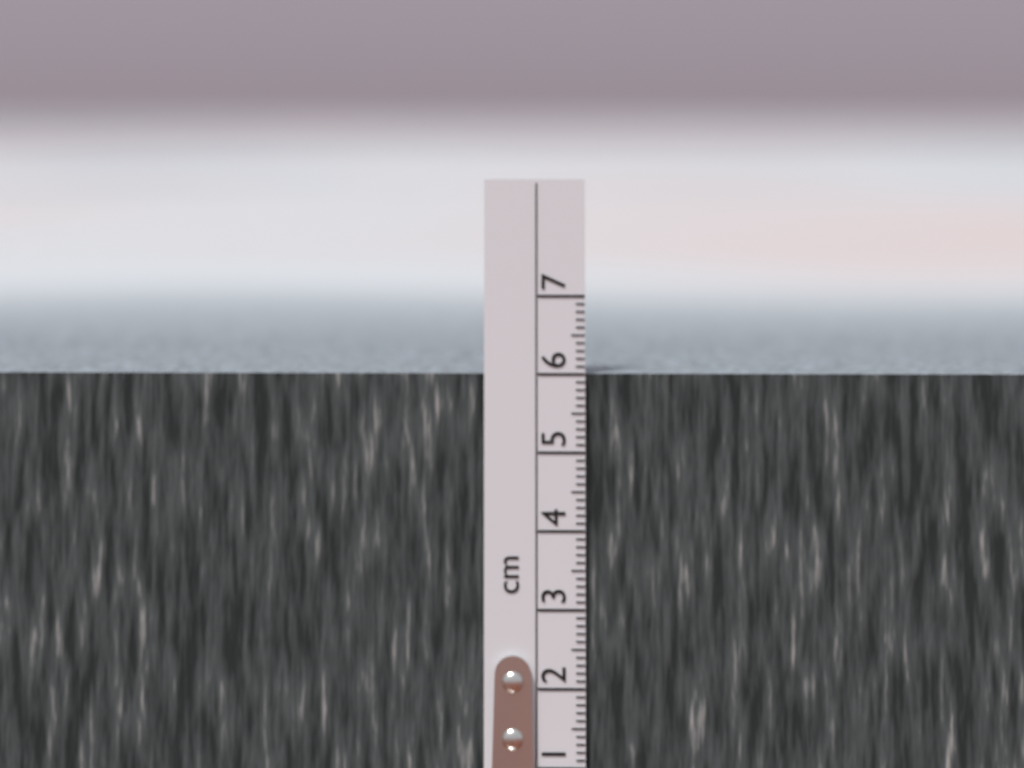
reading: 6.0 cm
